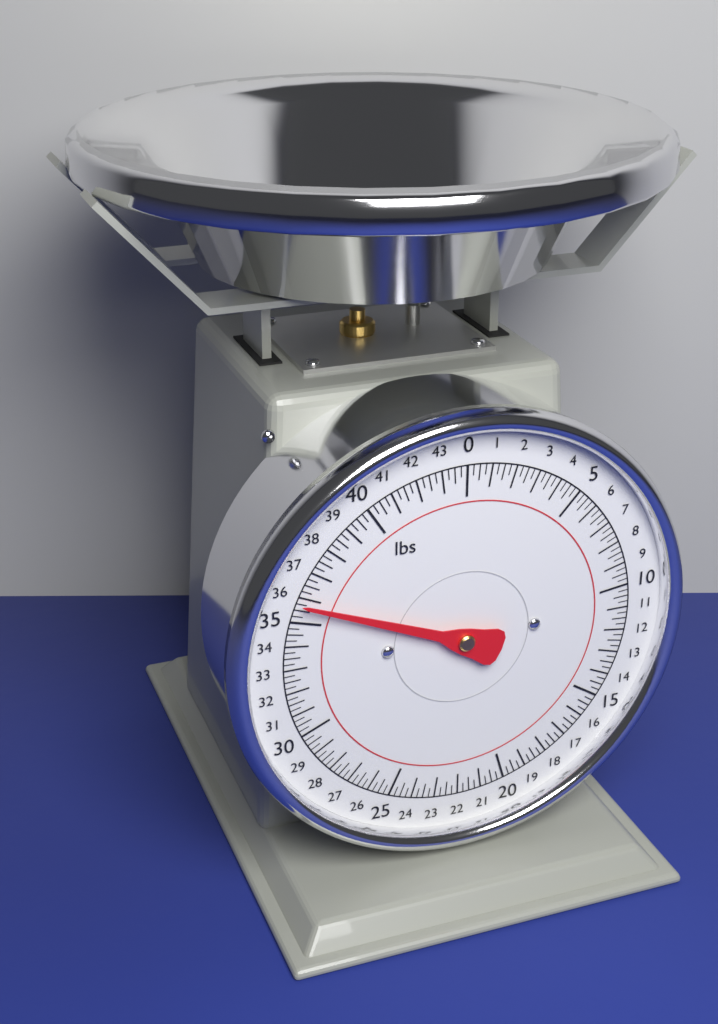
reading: 35.75 lbs
